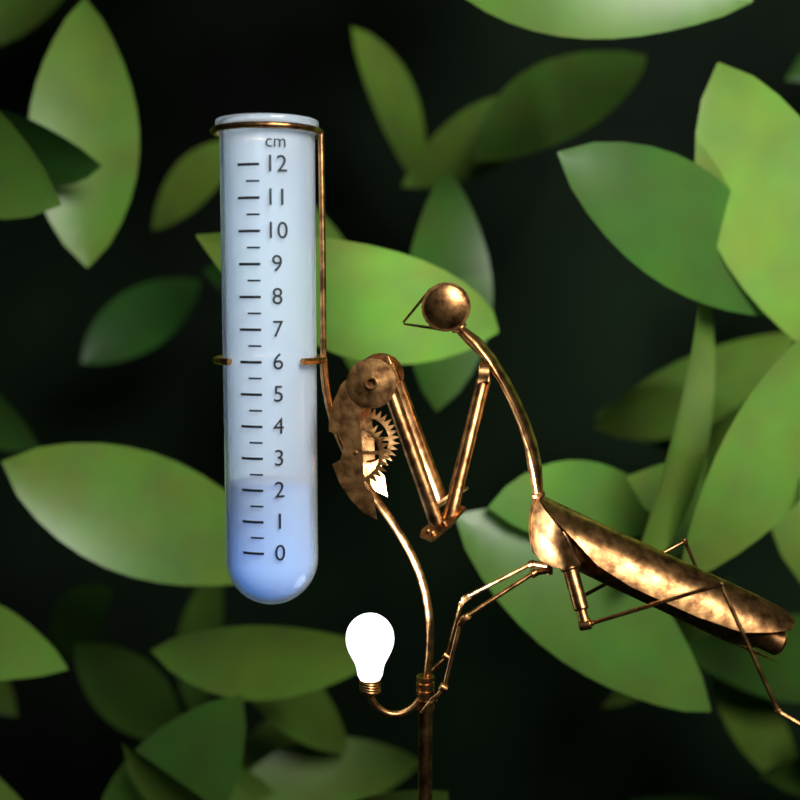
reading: 2.0 cm
